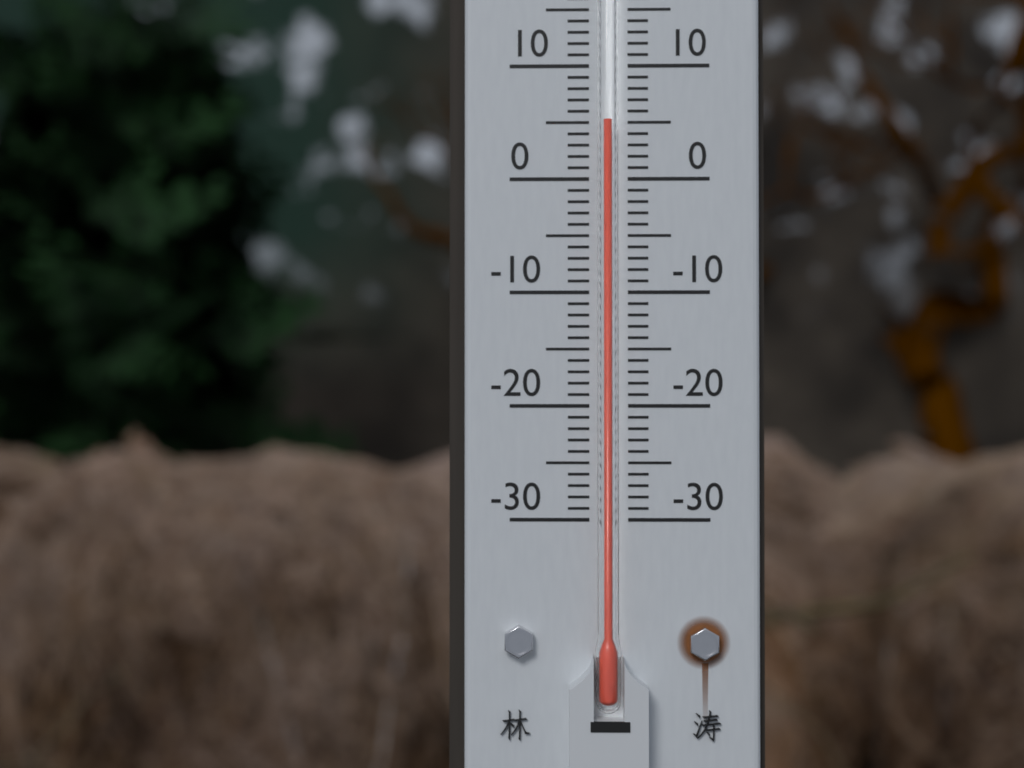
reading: 5 °C
